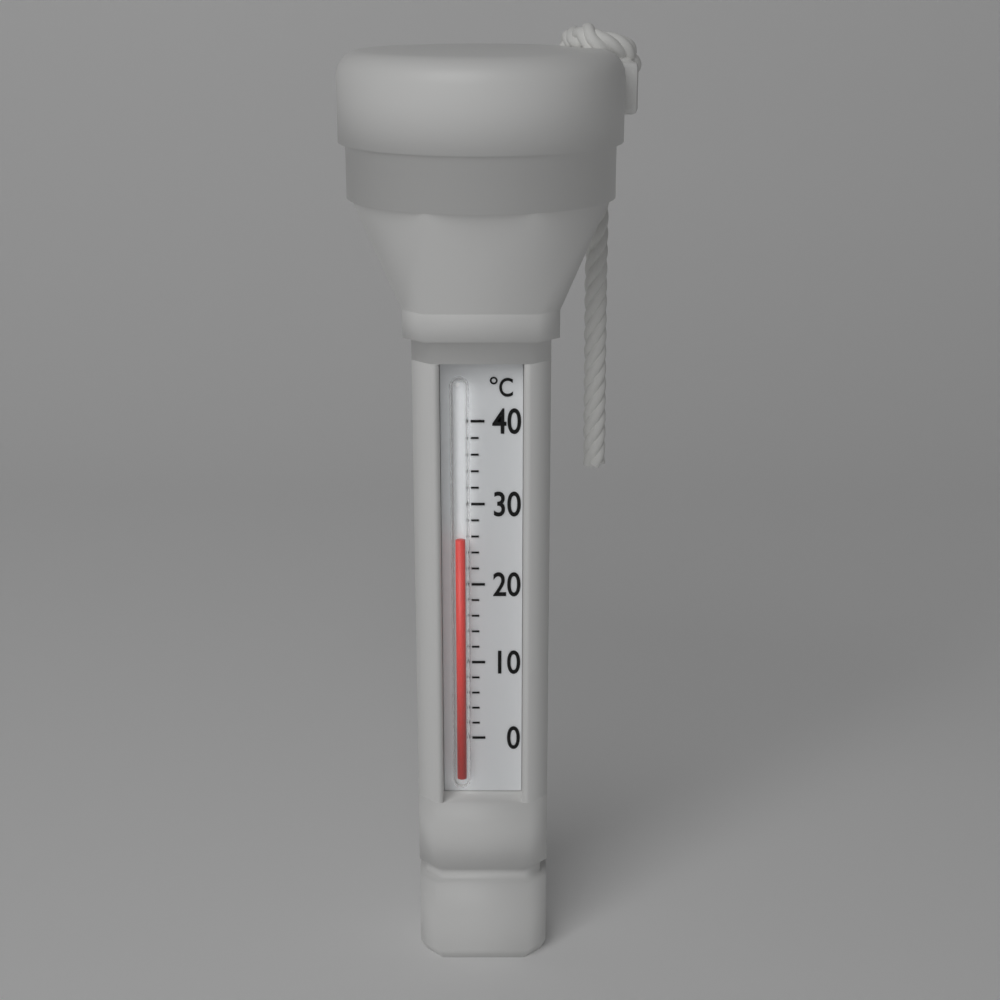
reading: 26 °C
